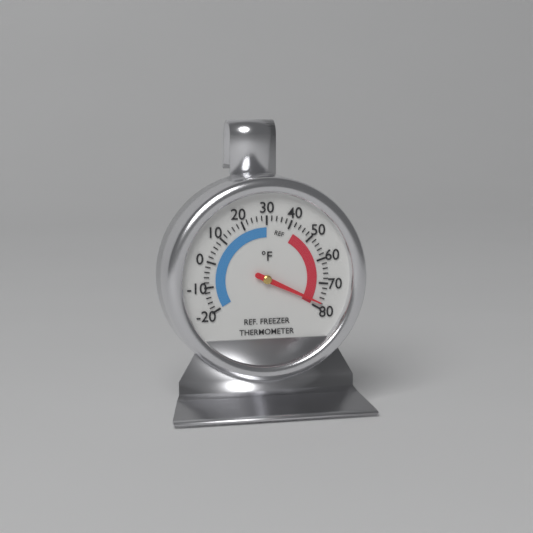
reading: 78 °F
